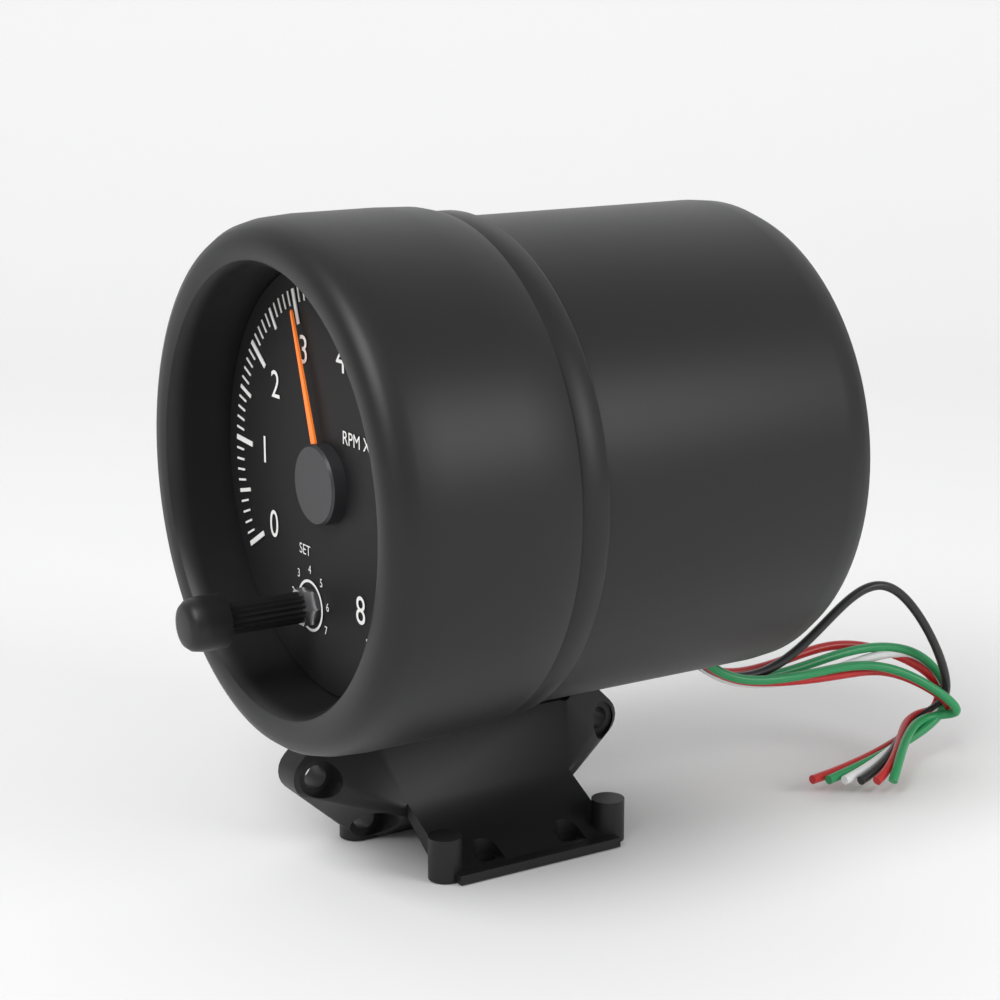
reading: 3.0 RPM x1000
